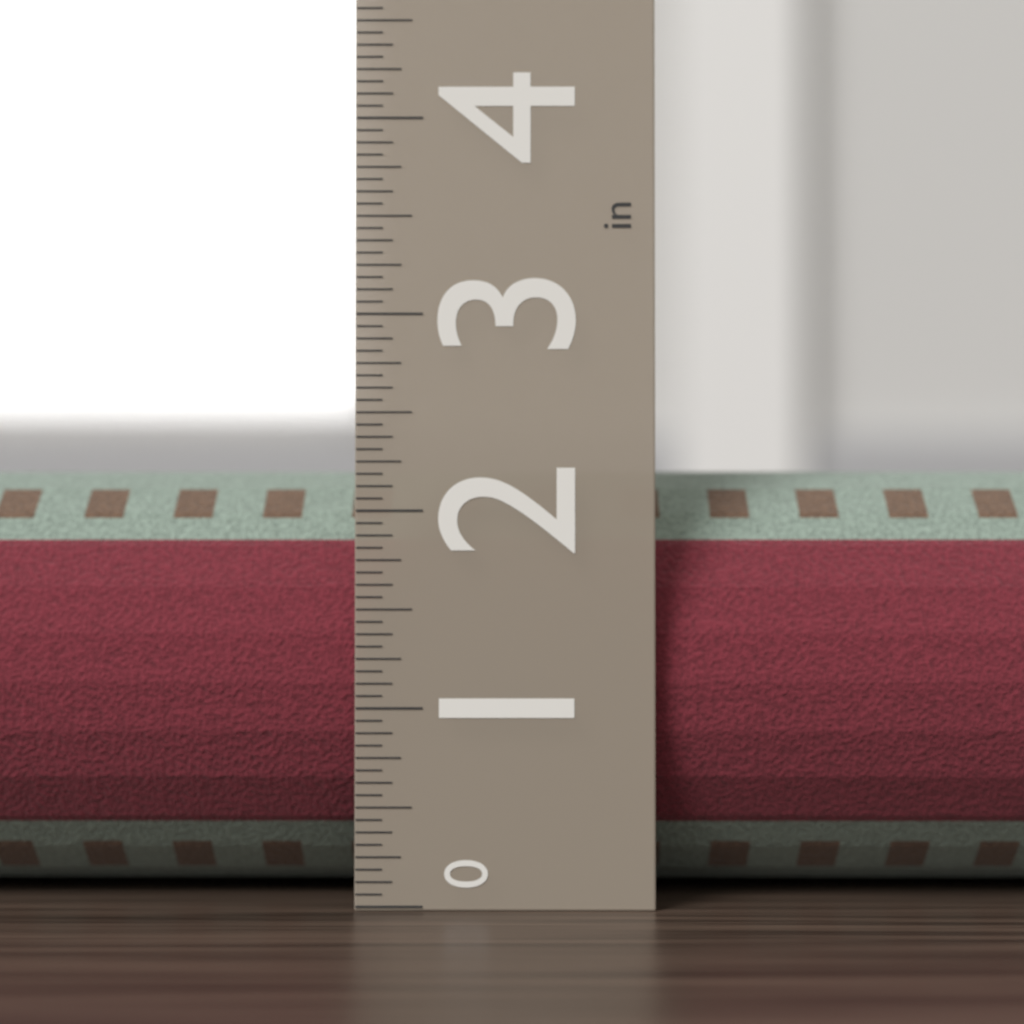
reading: 2.2500 in
